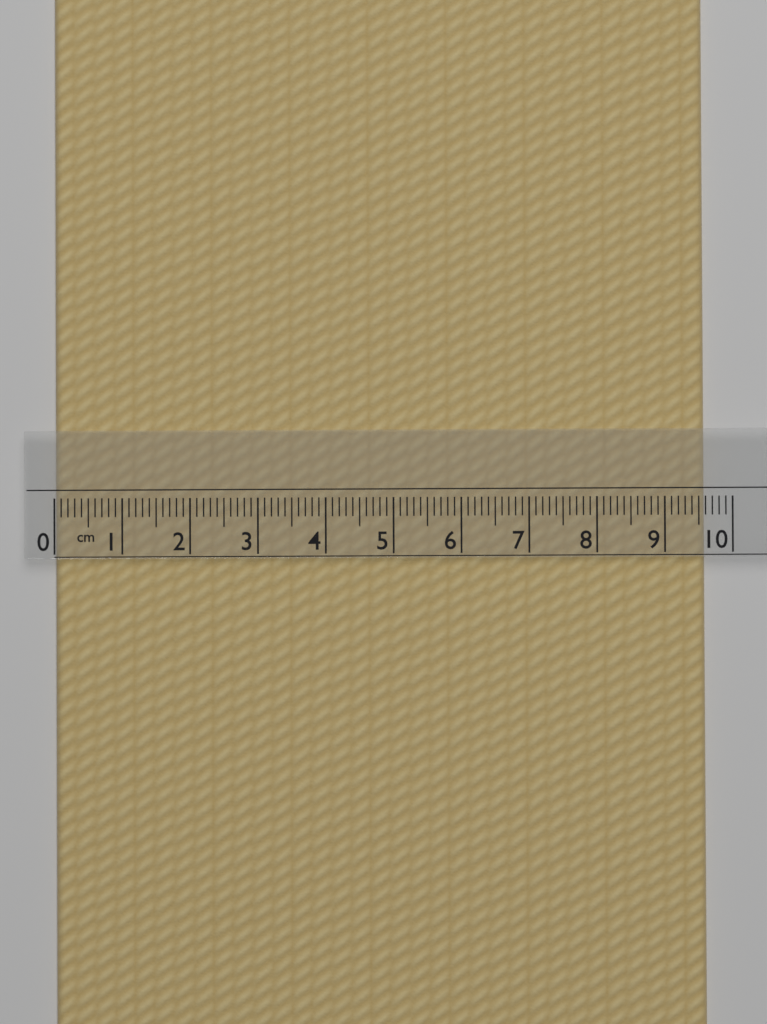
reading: 9.6 cm
